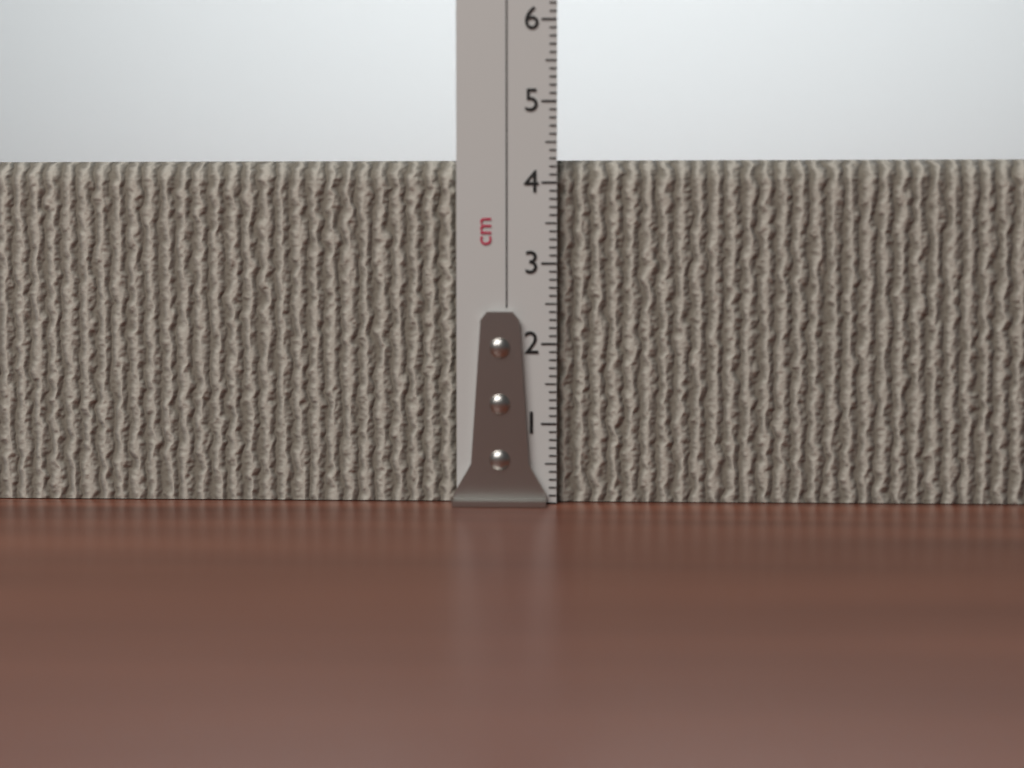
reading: 4.3 cm
